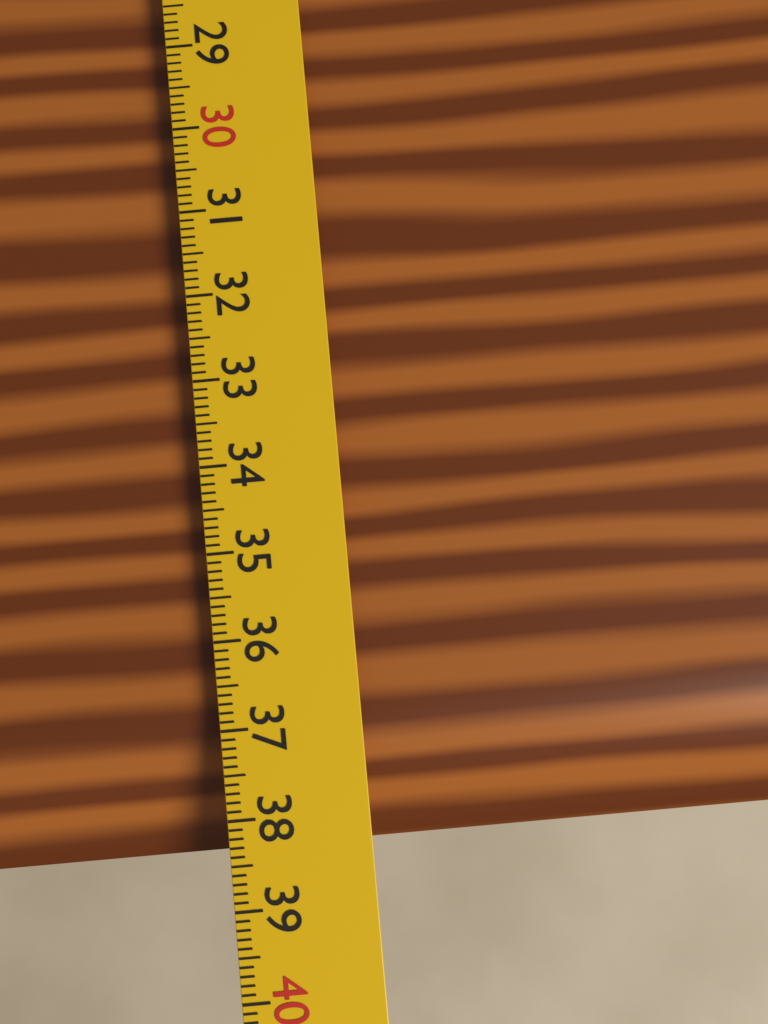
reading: 38.5 cm
